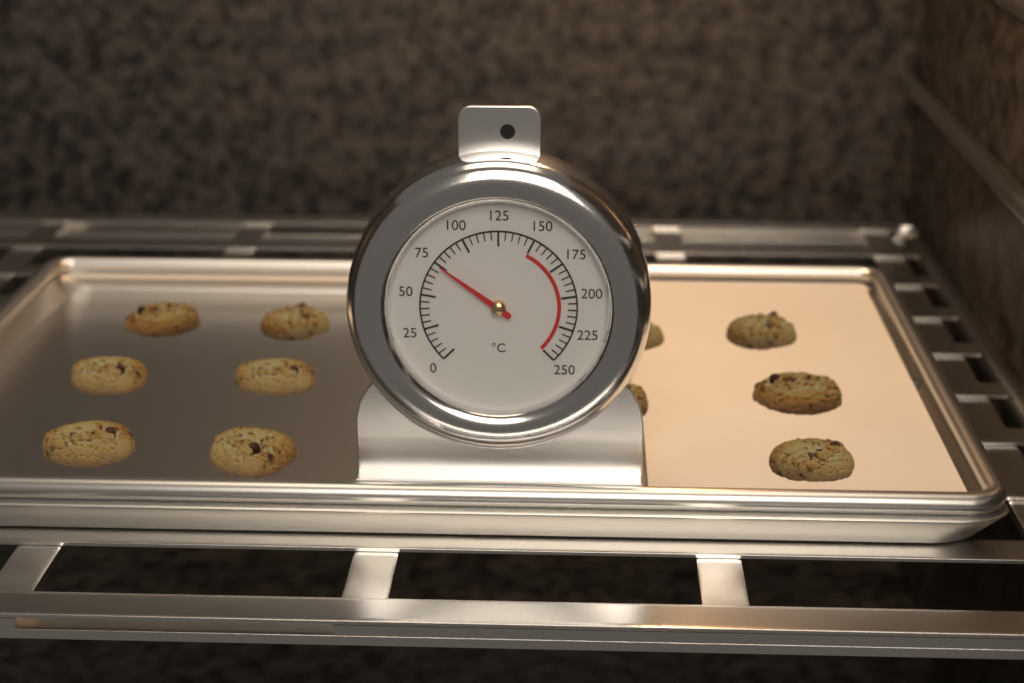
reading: 75 °C
